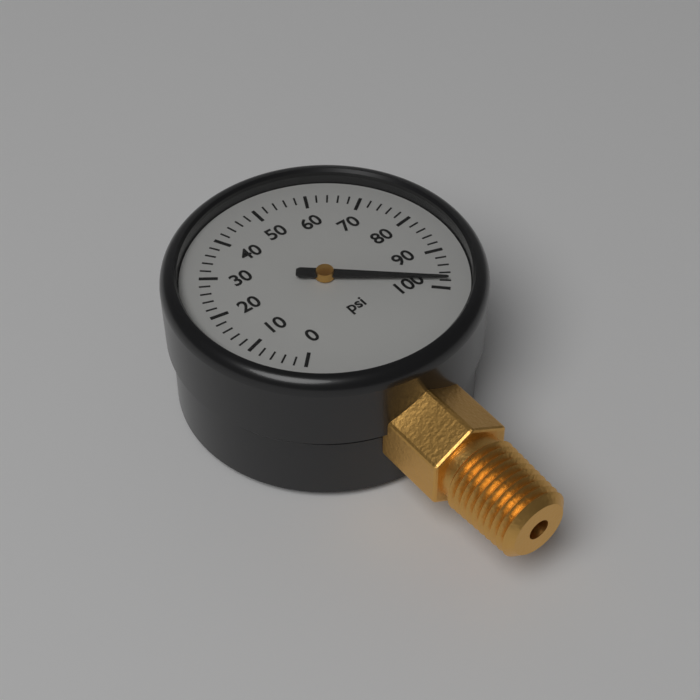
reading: 98 psi
